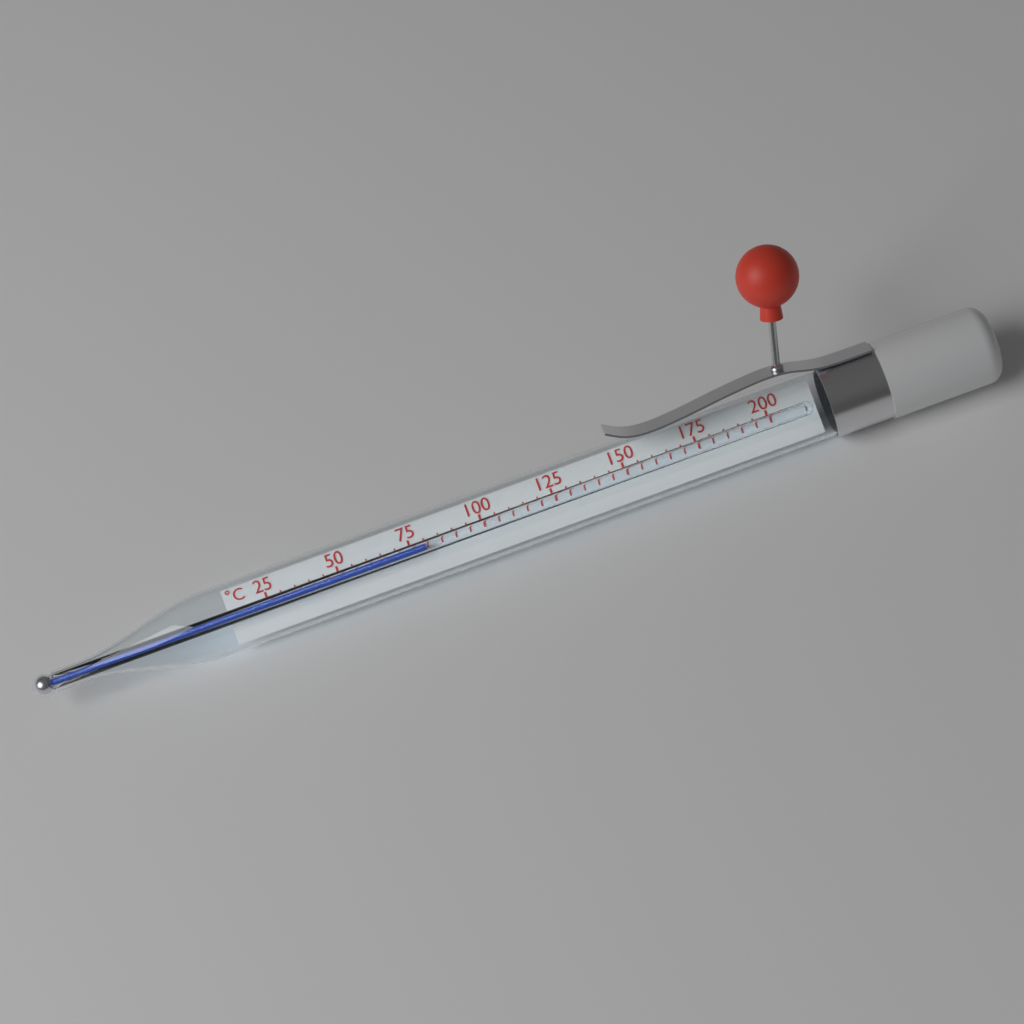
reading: 80 °C
